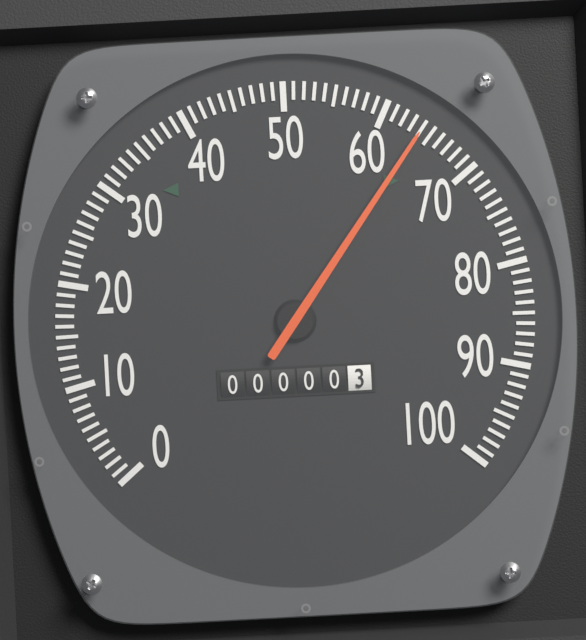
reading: 64 (no unit)
